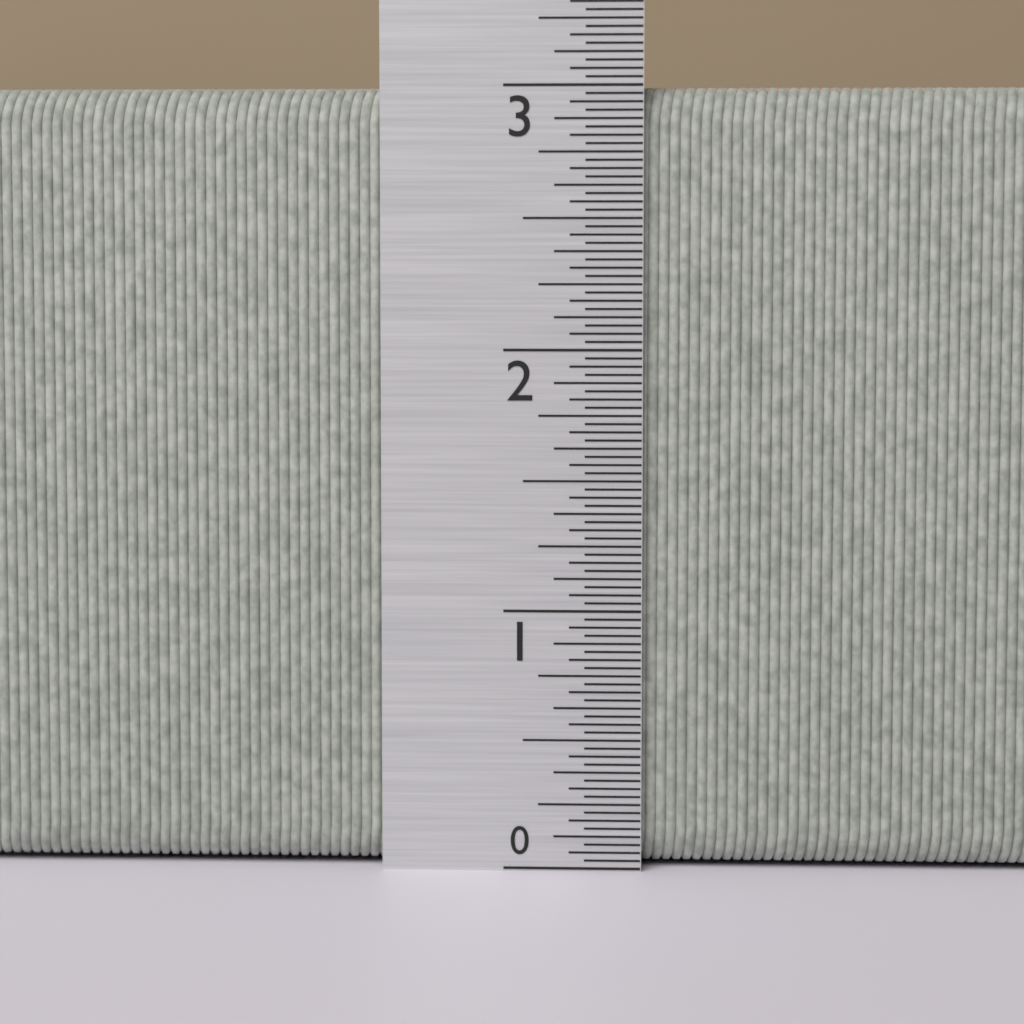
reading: 3.00000 in
